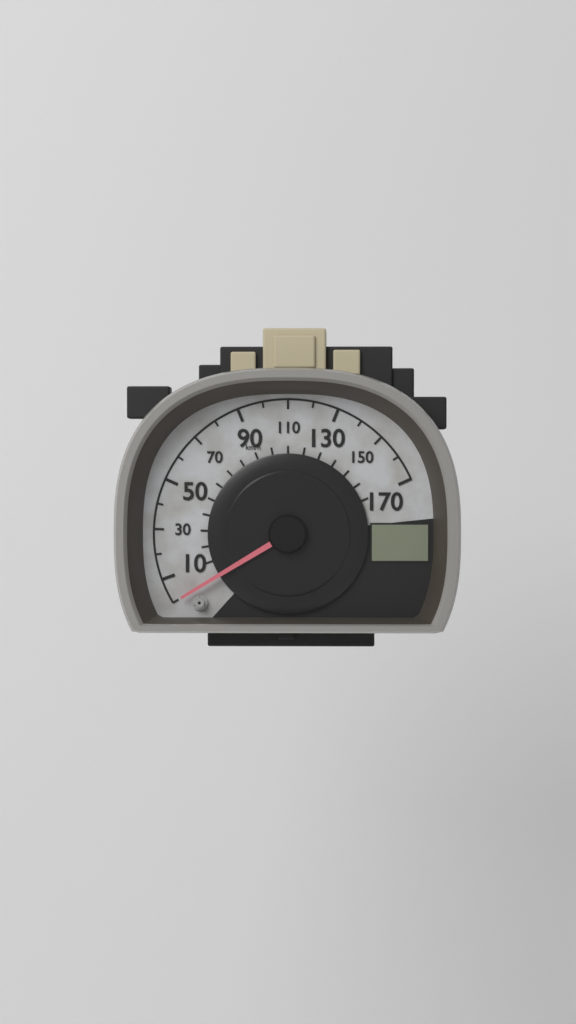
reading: 0 km/h
